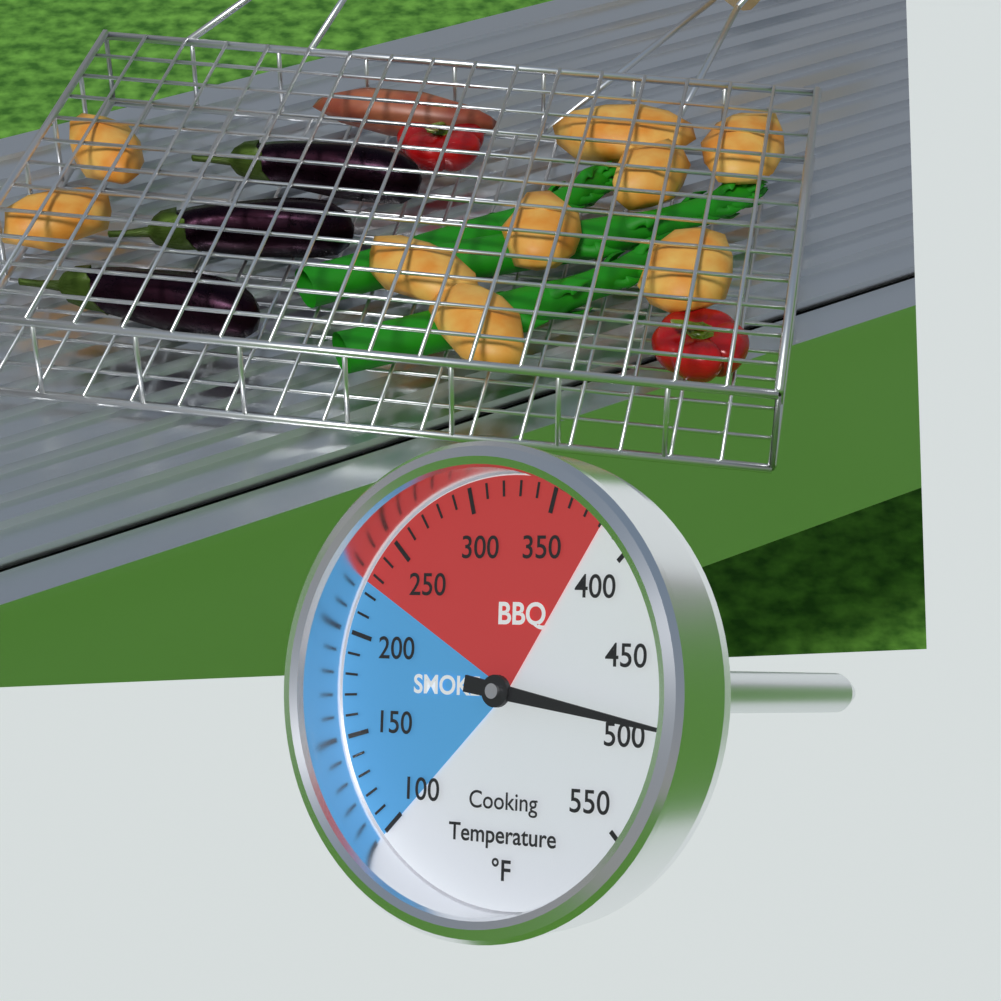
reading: 490 °F
